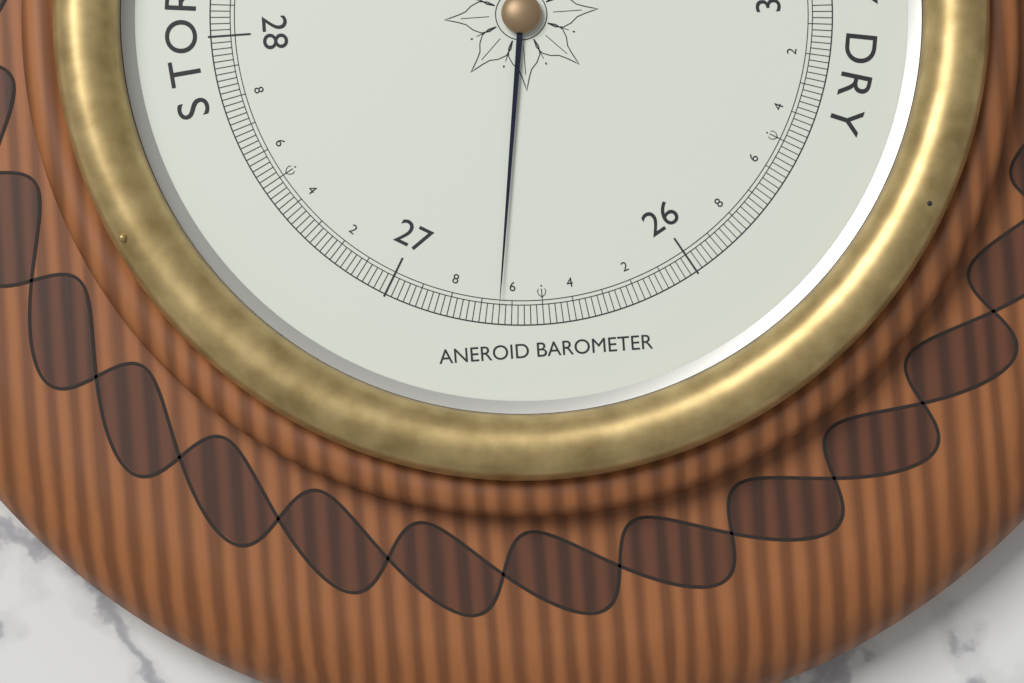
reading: 26.64 inHg
